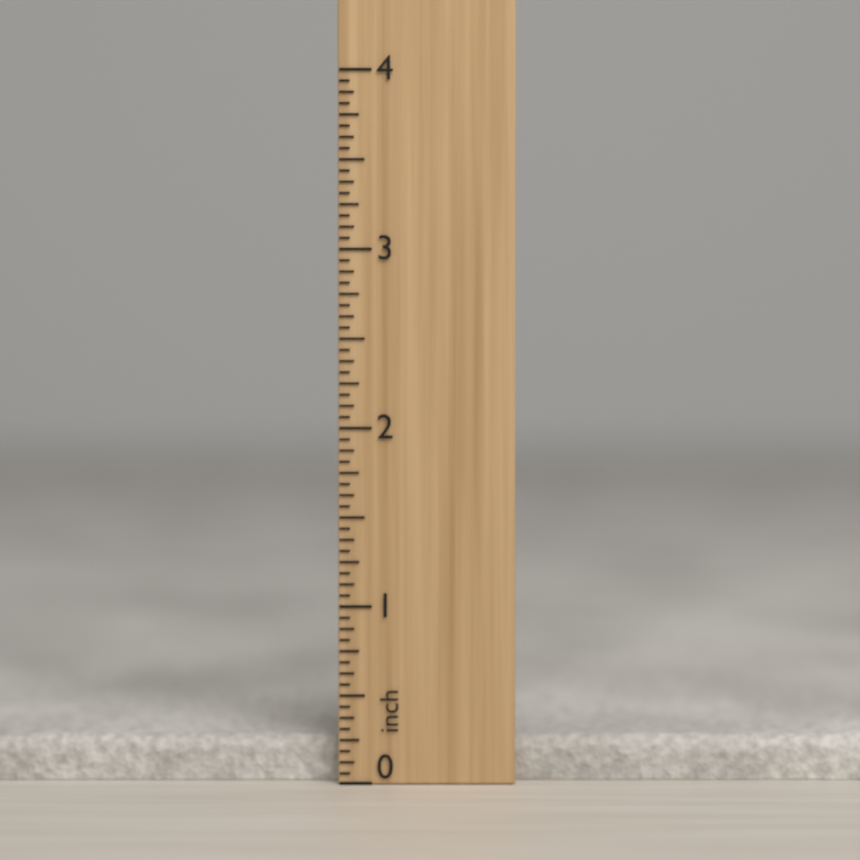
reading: 0.2500 inch
